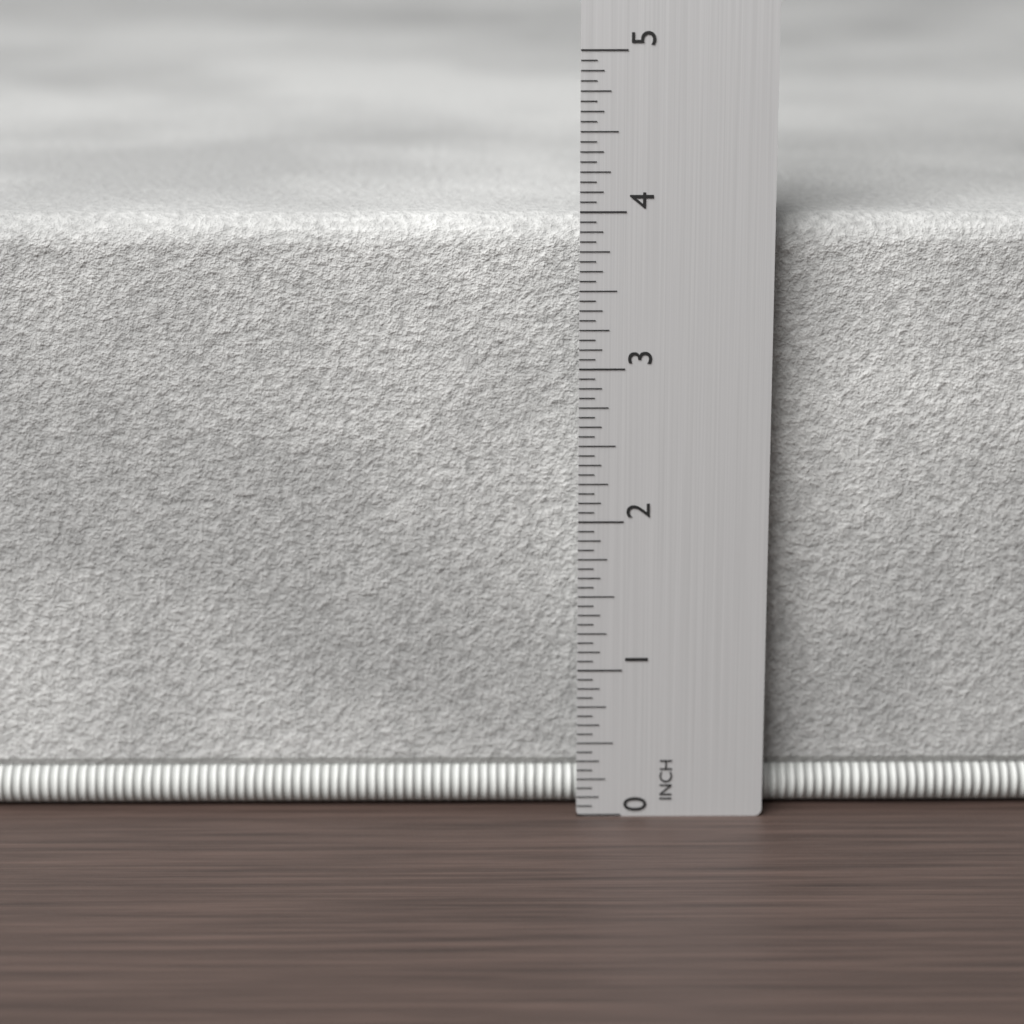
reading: 3.9375 in
